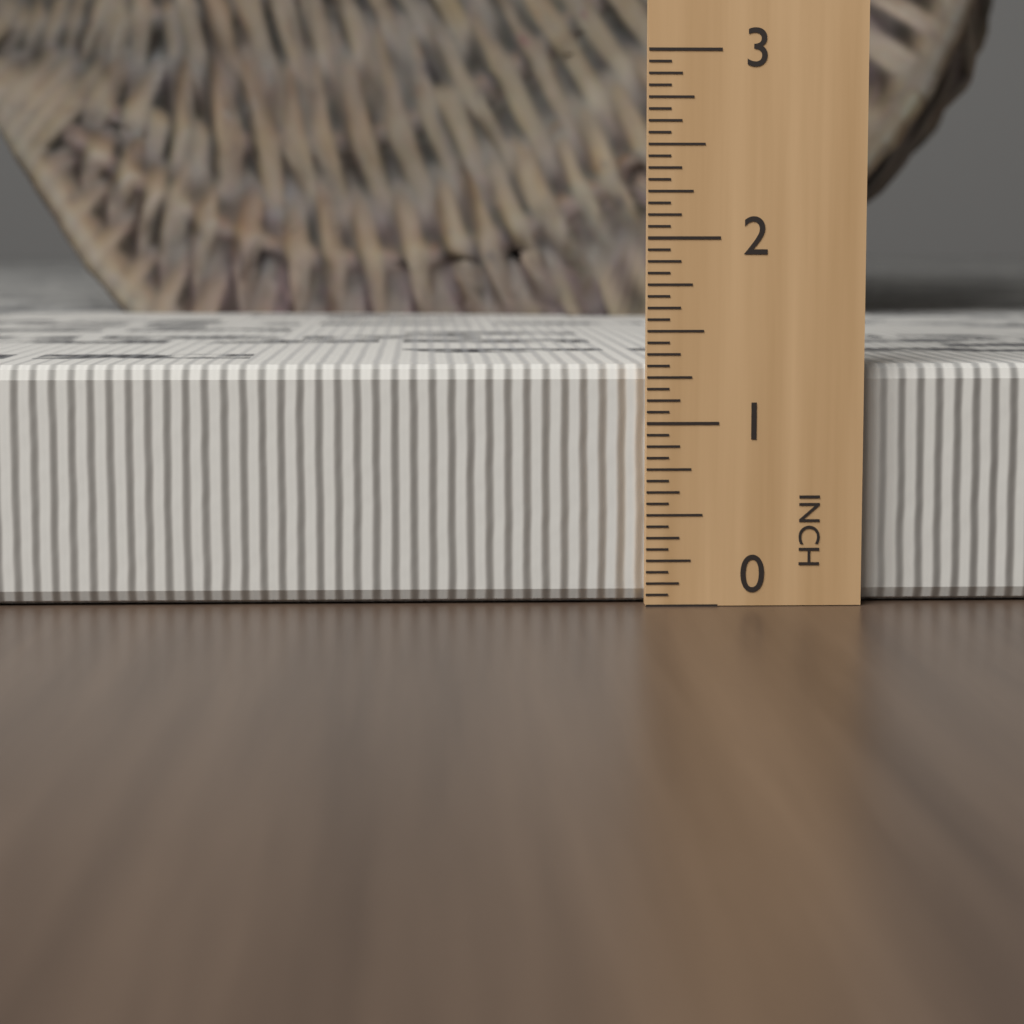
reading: 1.3125 in
